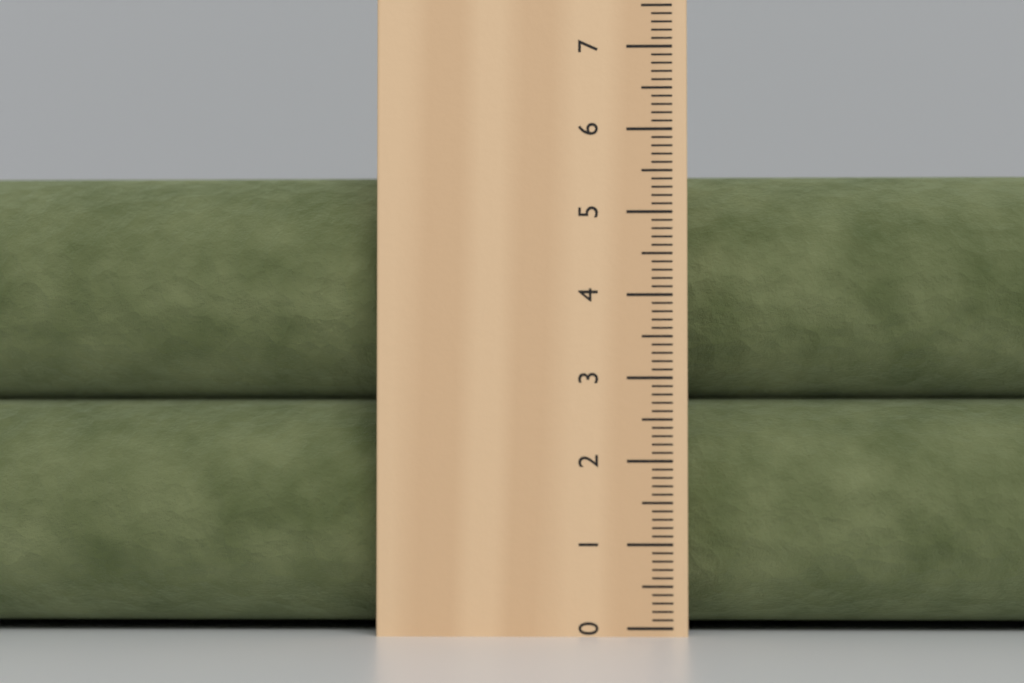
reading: 5.6 cm
